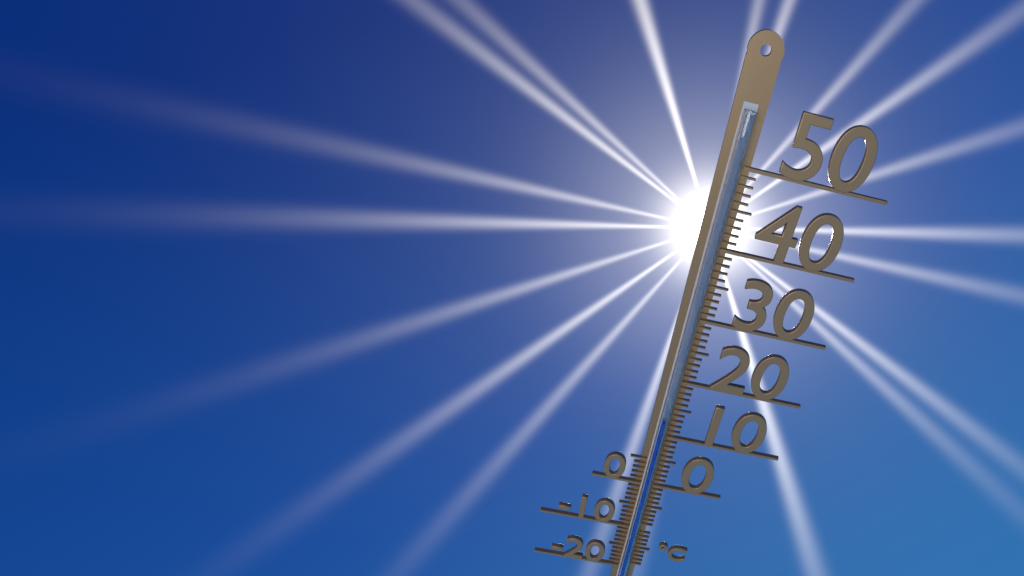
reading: 13 °C
